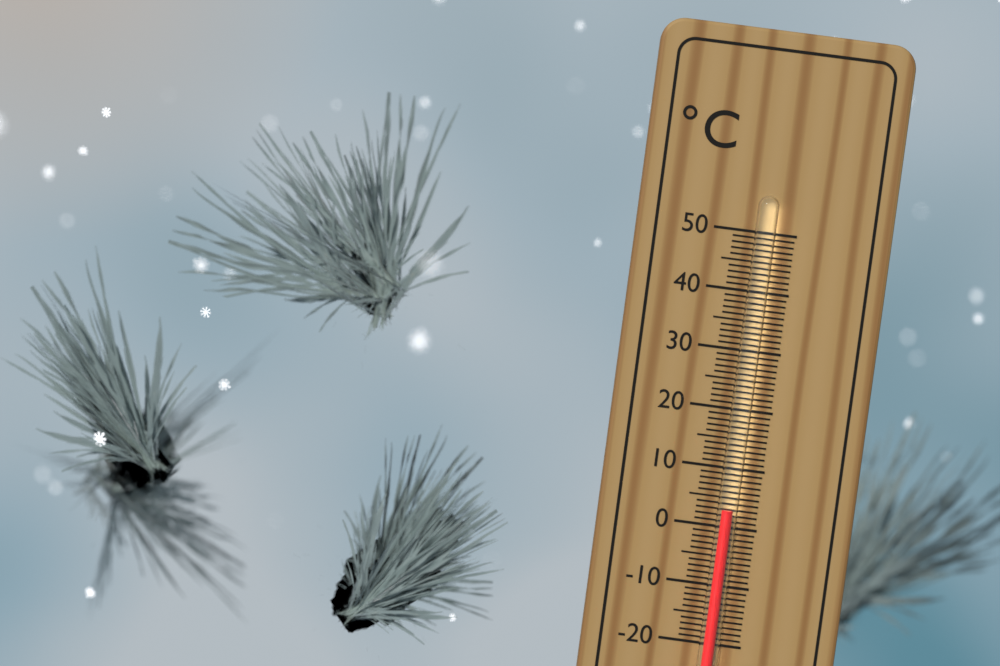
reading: 3 °C
